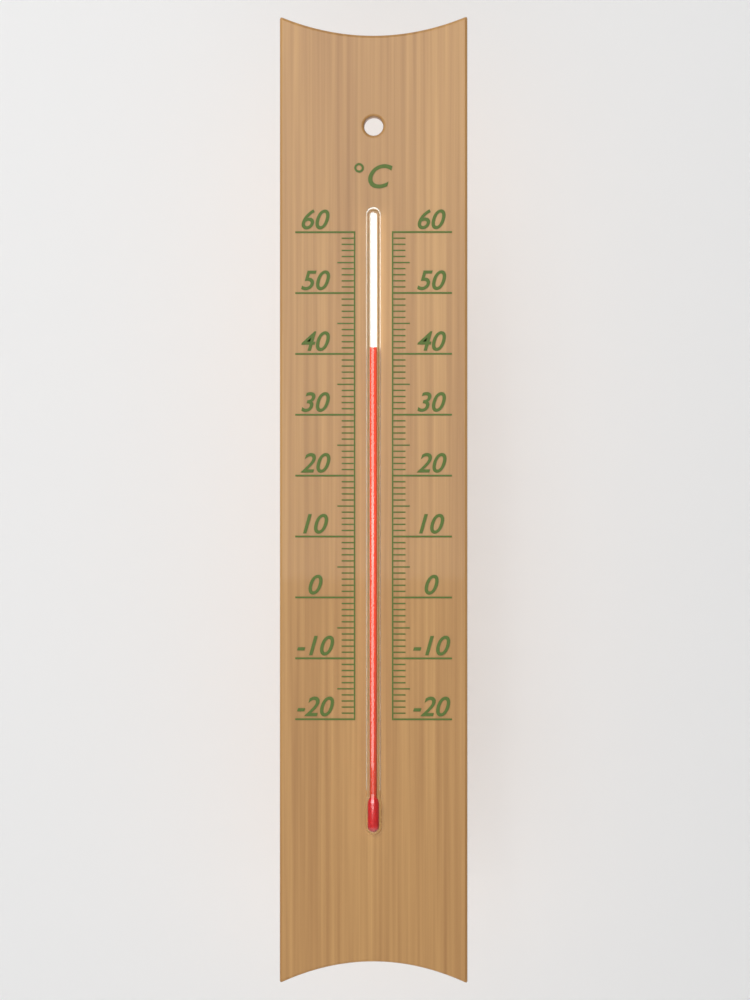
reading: 41 °C
